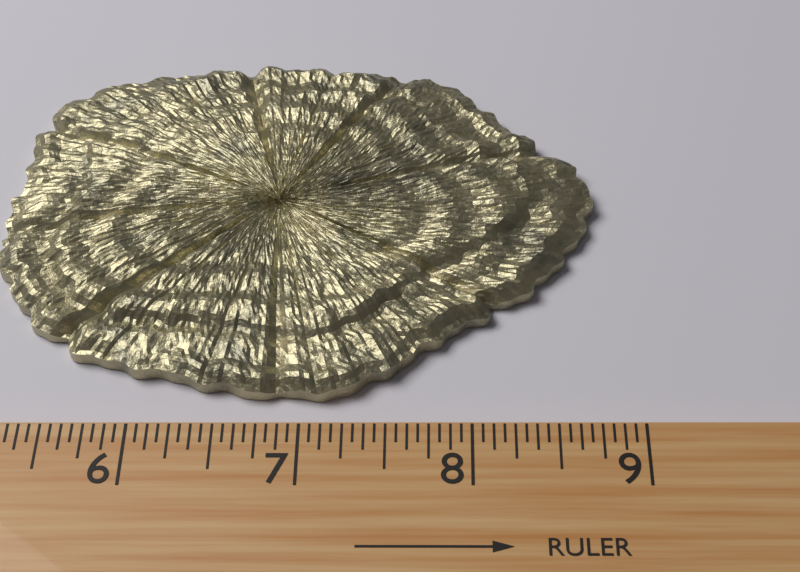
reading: 8.8125 (no unit)
